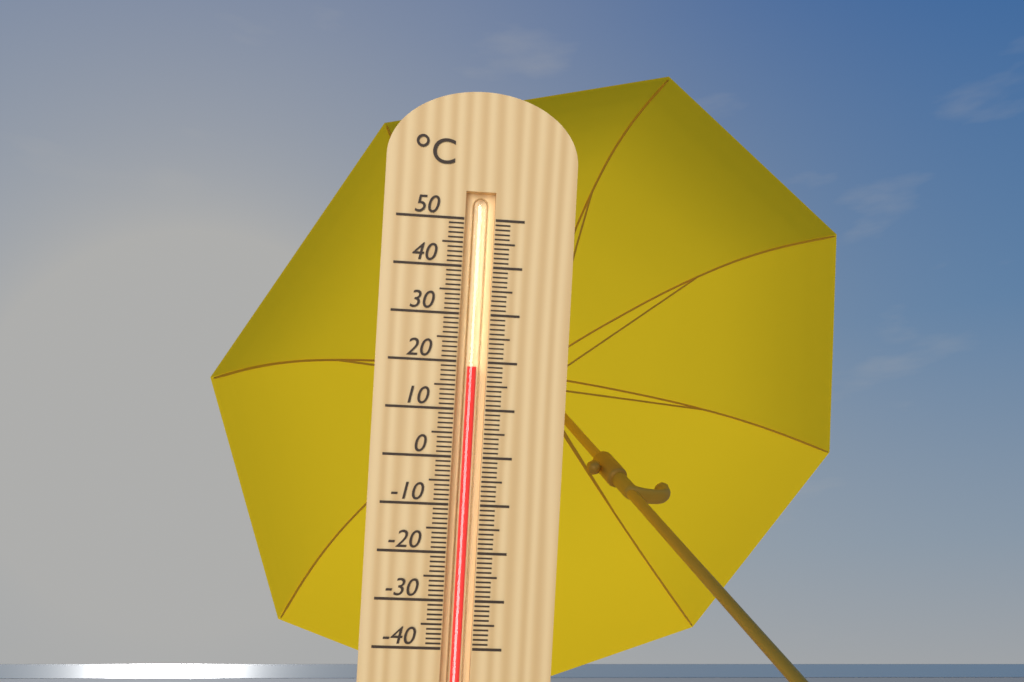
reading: 19 °C
